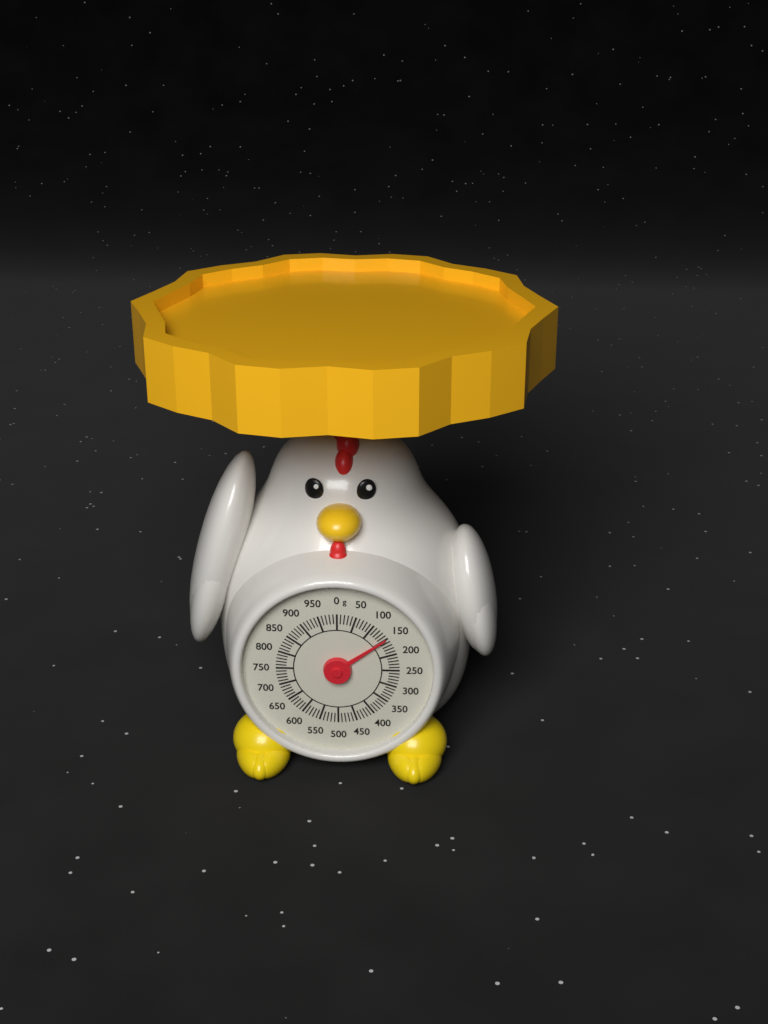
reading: 150 g
